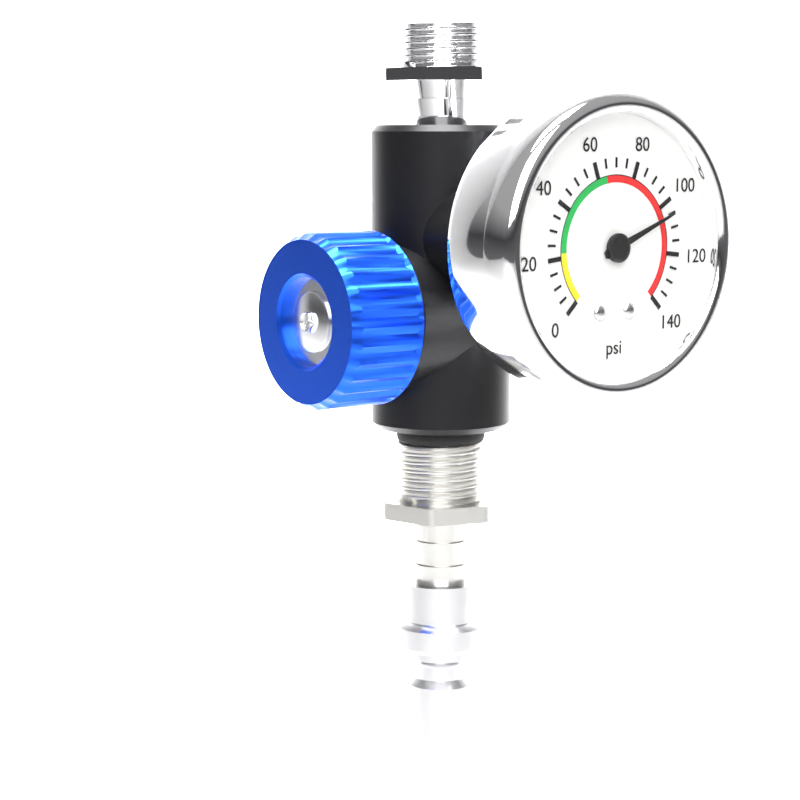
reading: 105 psi
